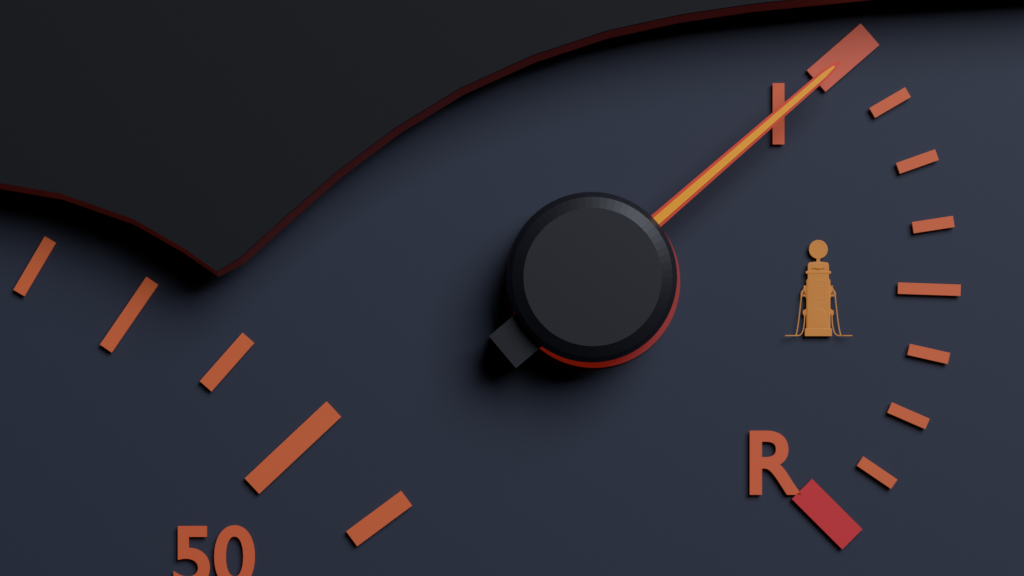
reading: 1.000 (no unit)
